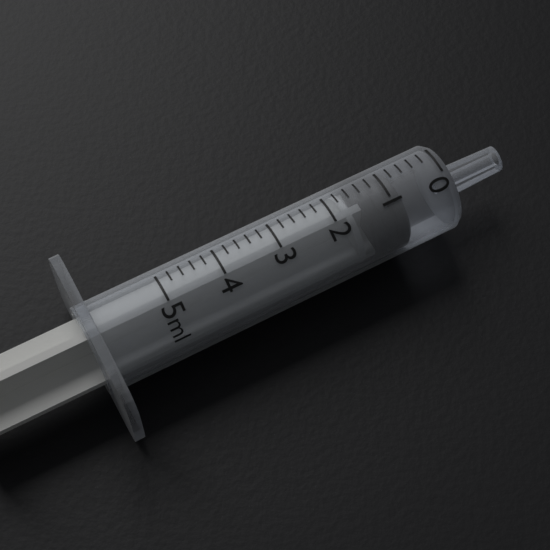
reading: 0.8 ml
